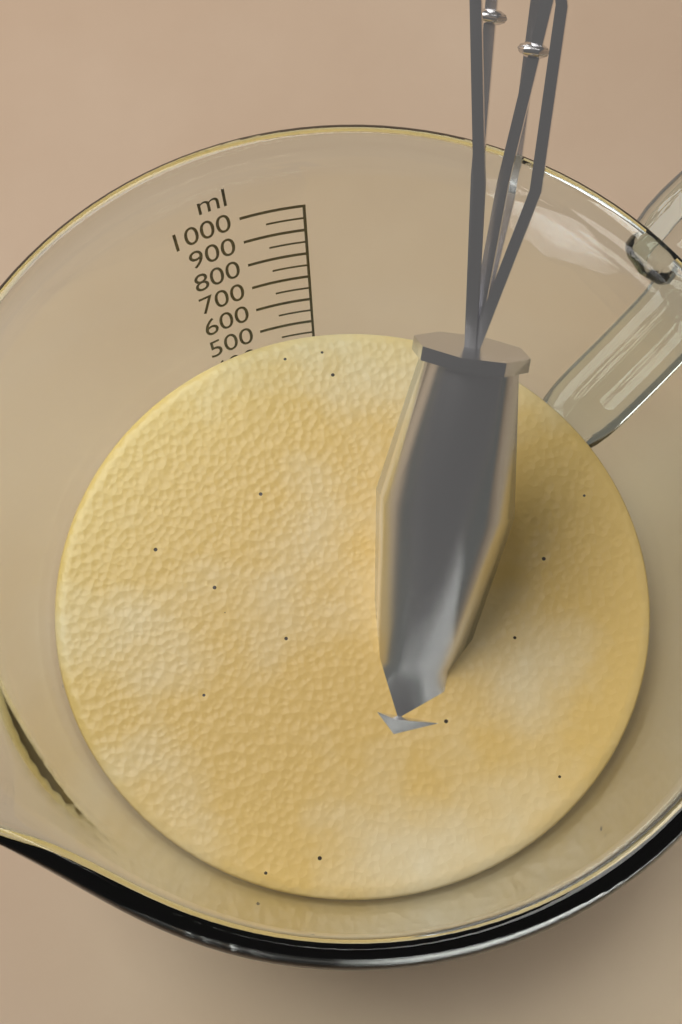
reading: 500 ml
